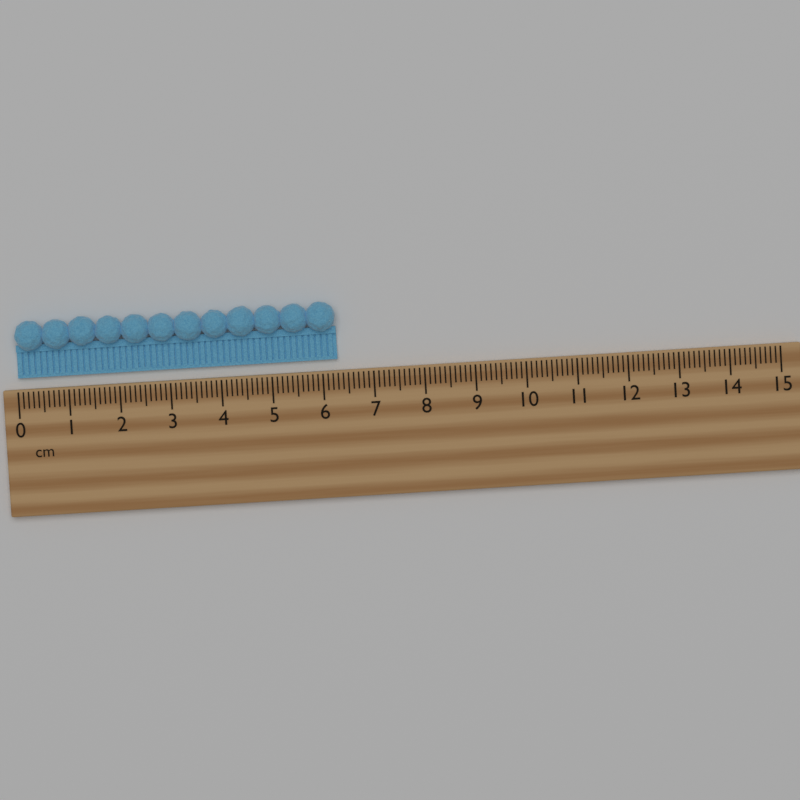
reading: 6.3 cm
